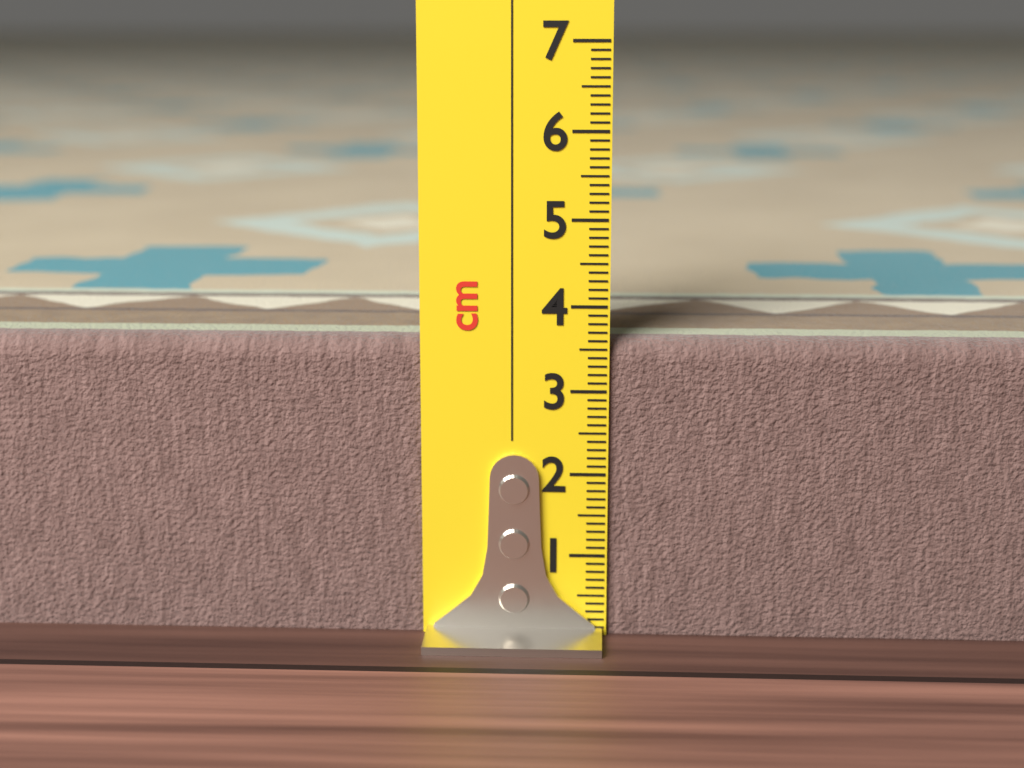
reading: 3.6 cm
